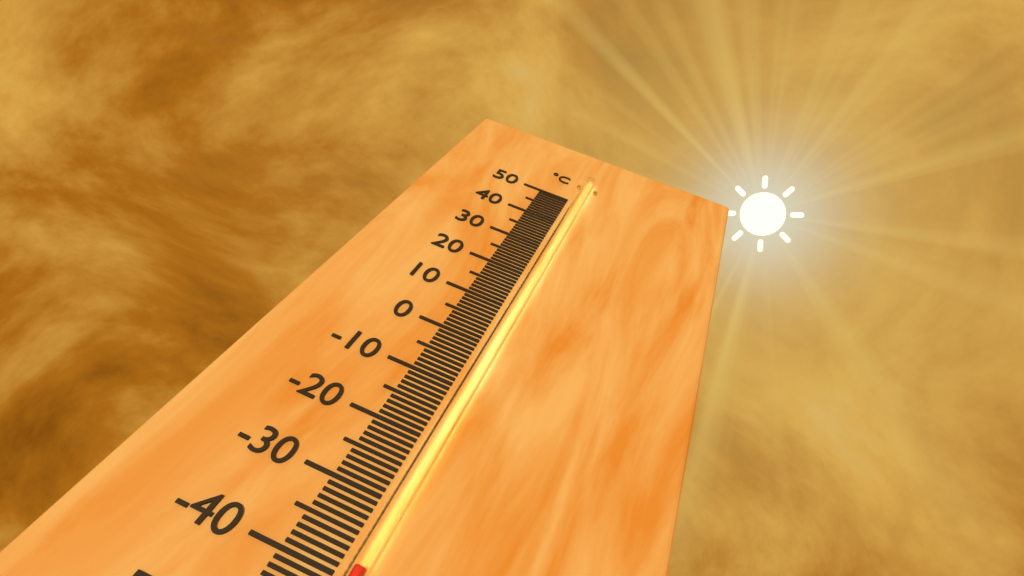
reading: -39 °C
